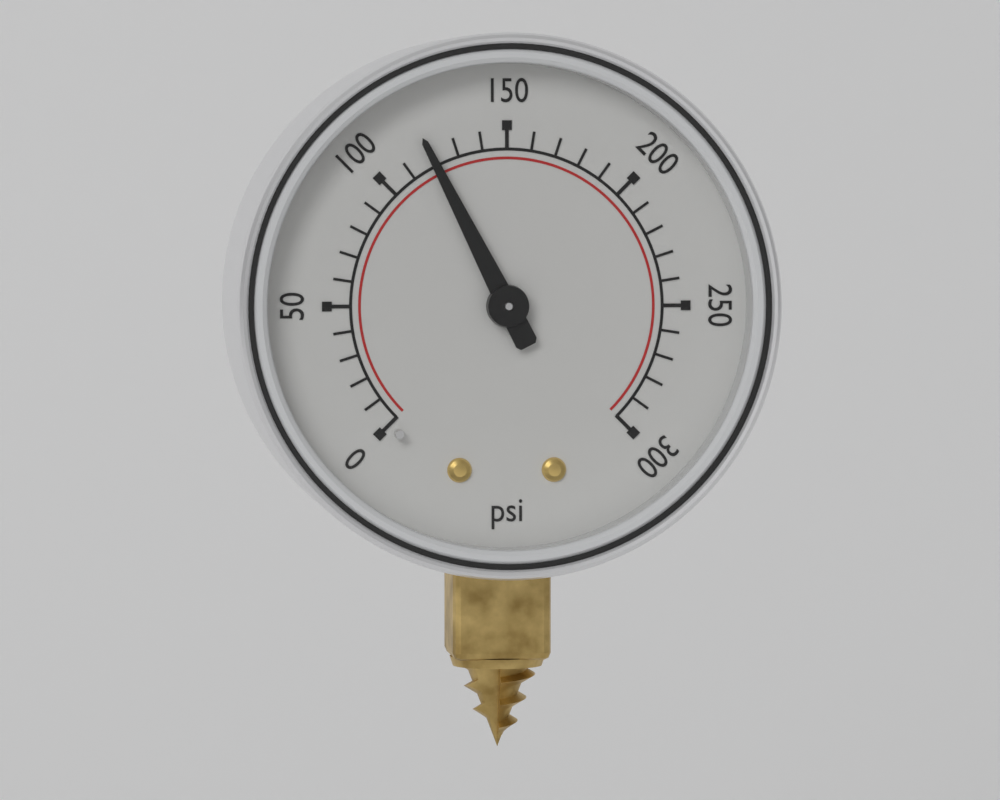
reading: 120 psi
